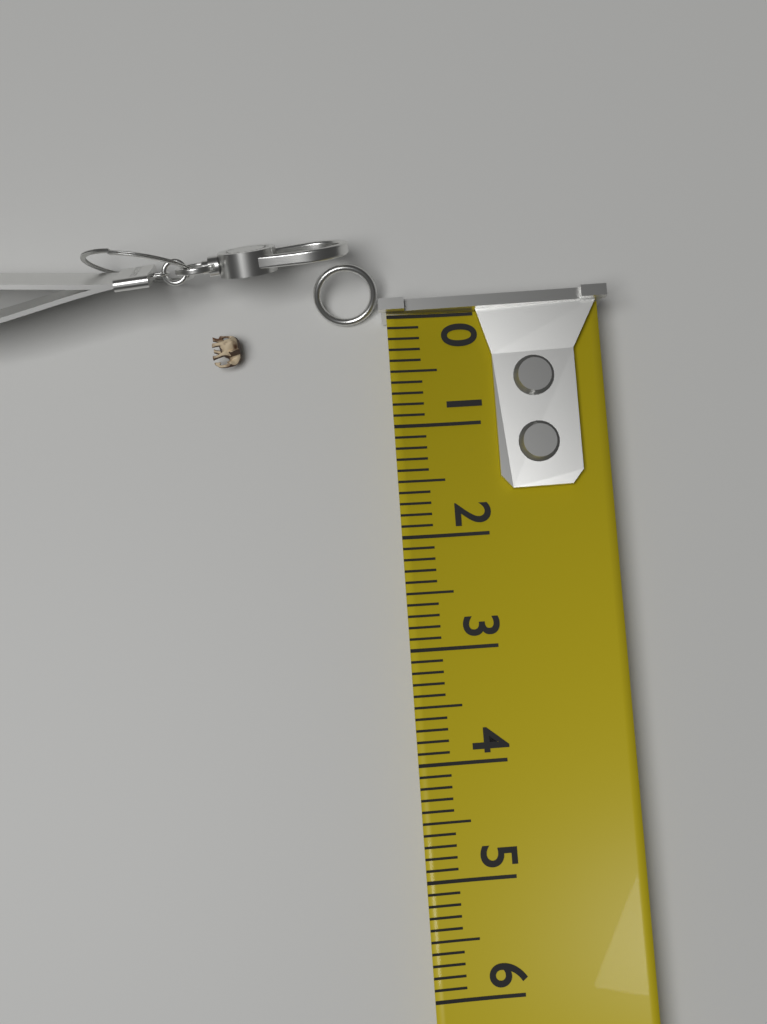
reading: 0.3 (no unit)
